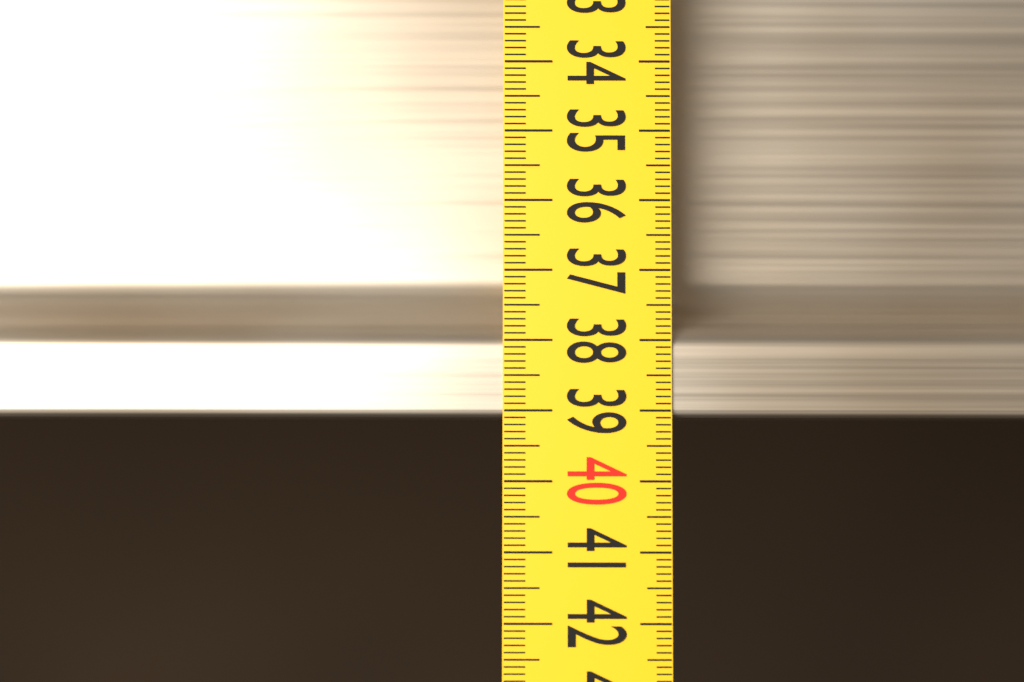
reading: 39.1 (no unit)
